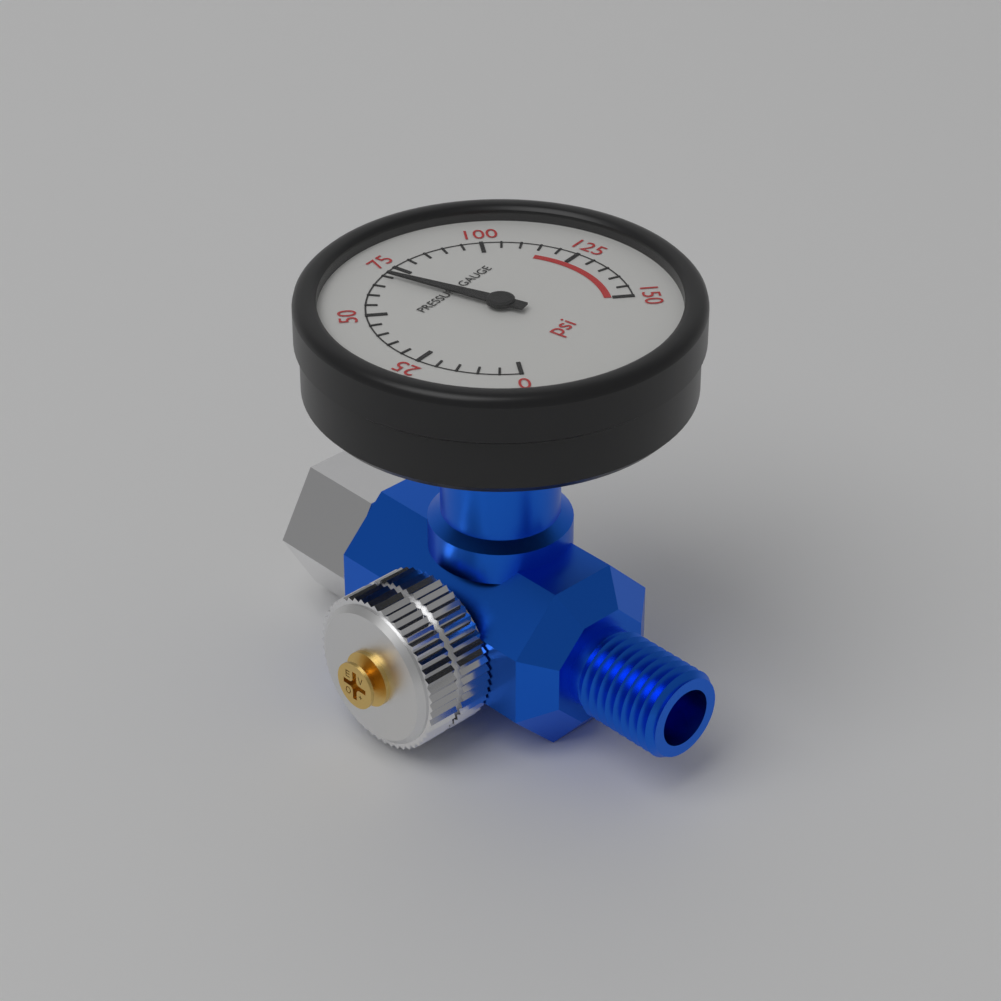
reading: 70 psi
